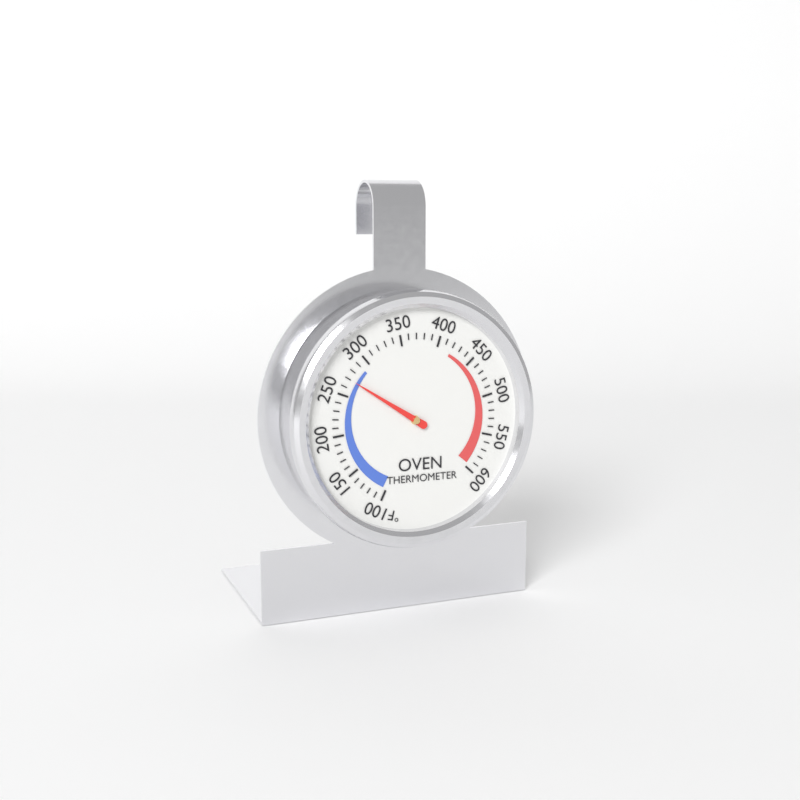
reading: 270 °F
